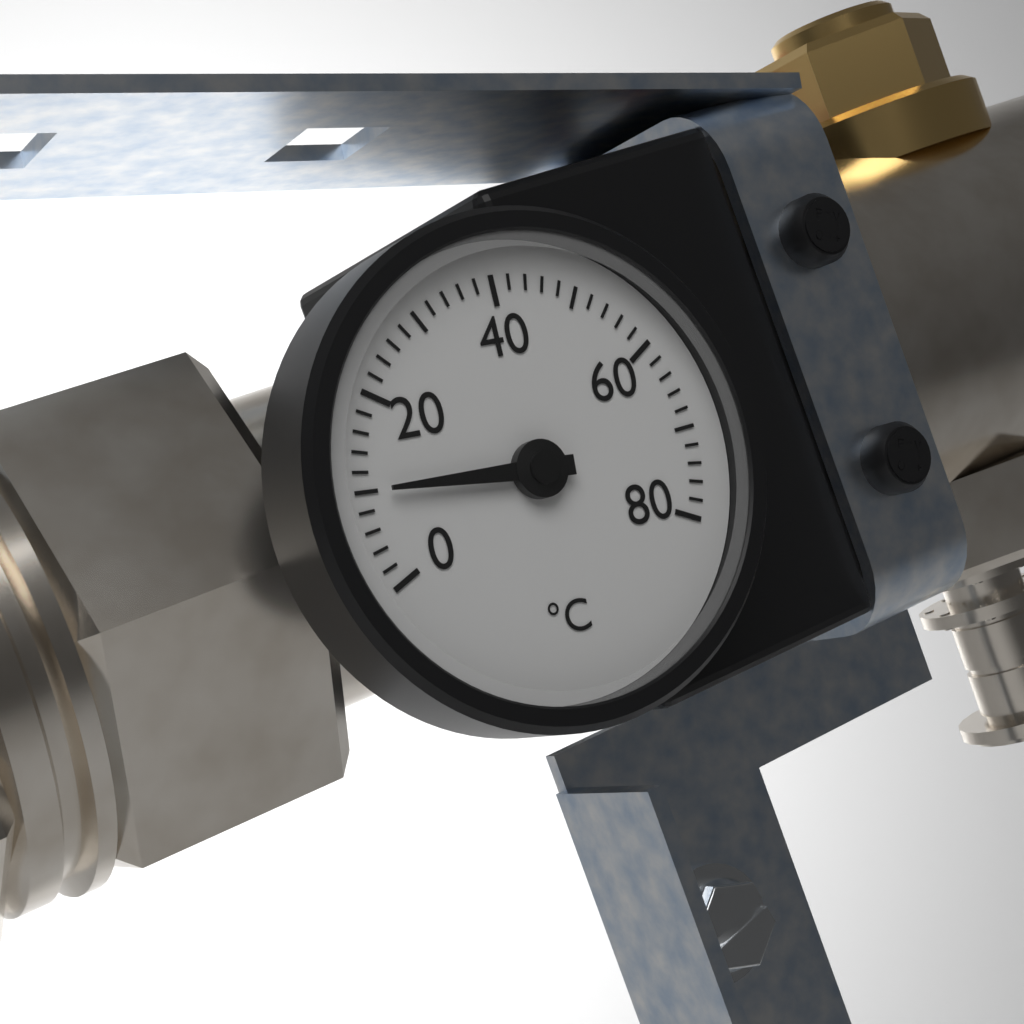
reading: 10 °C
